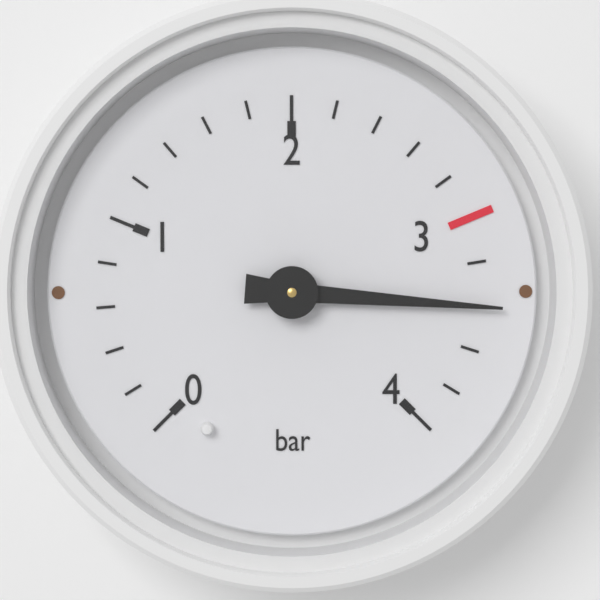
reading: 3.4 bar
